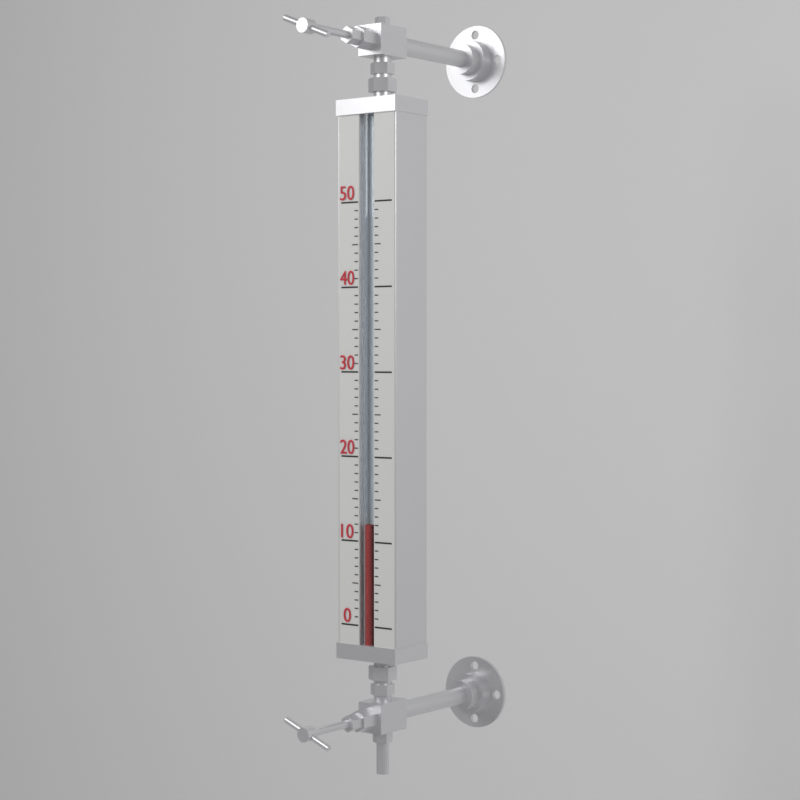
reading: 12 (no unit)
